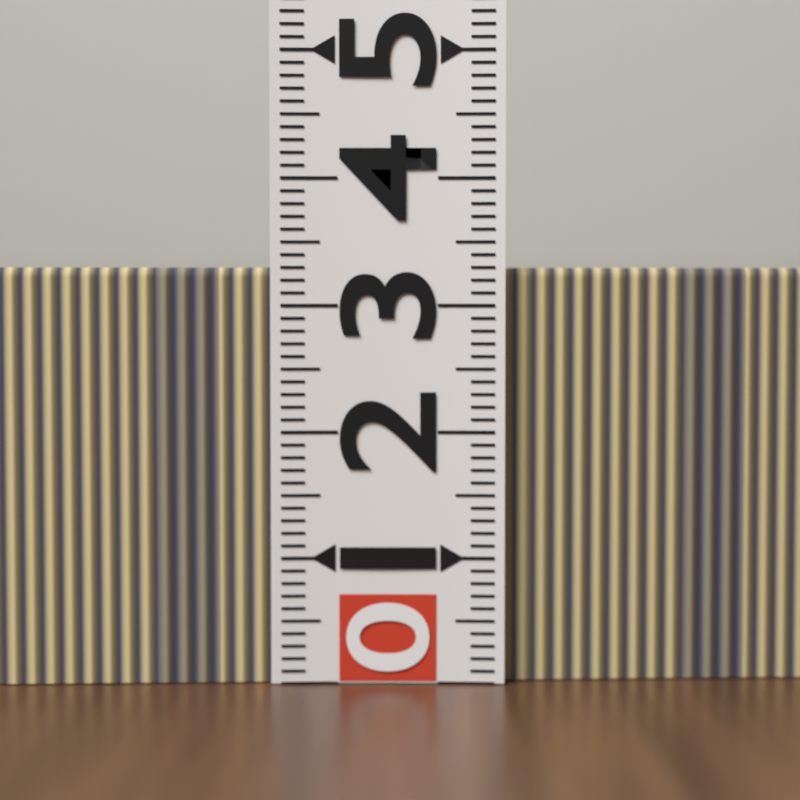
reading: 3.3 (no unit)
